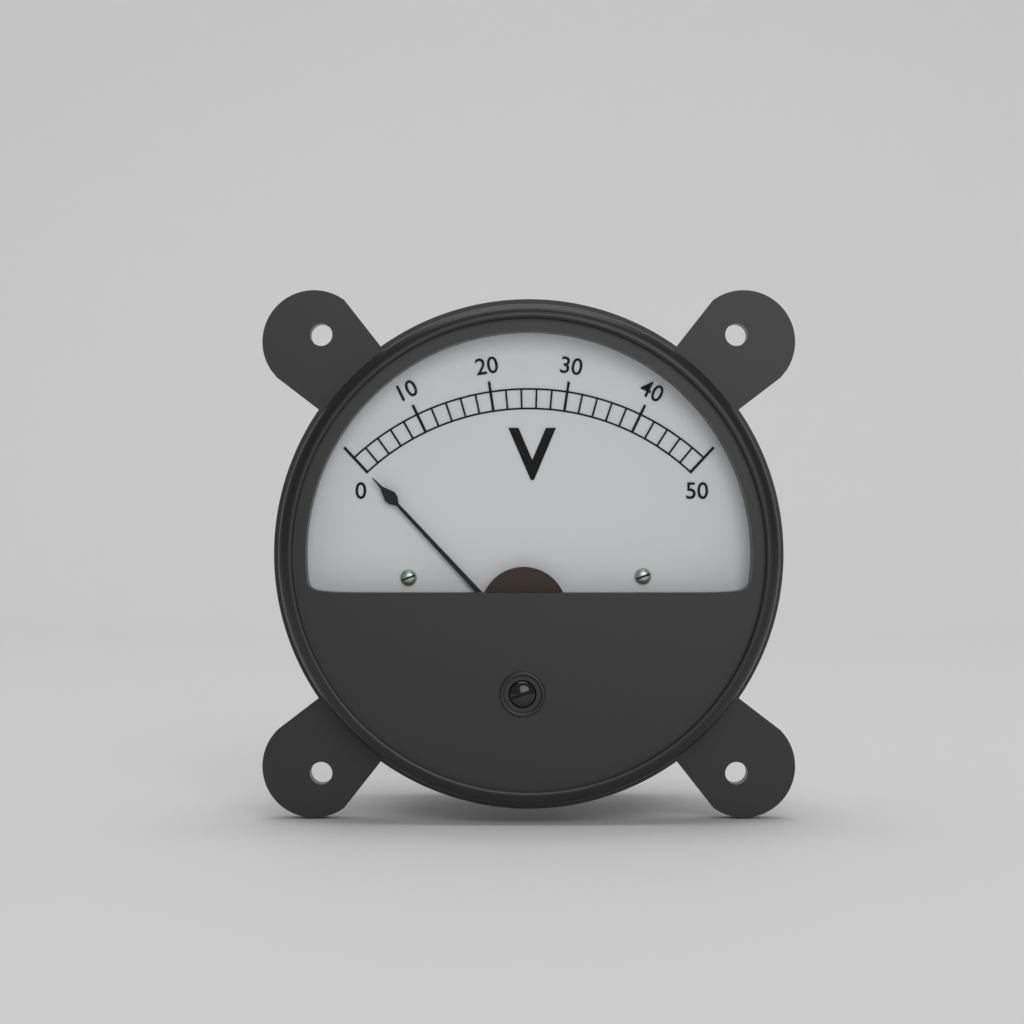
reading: 0 V
